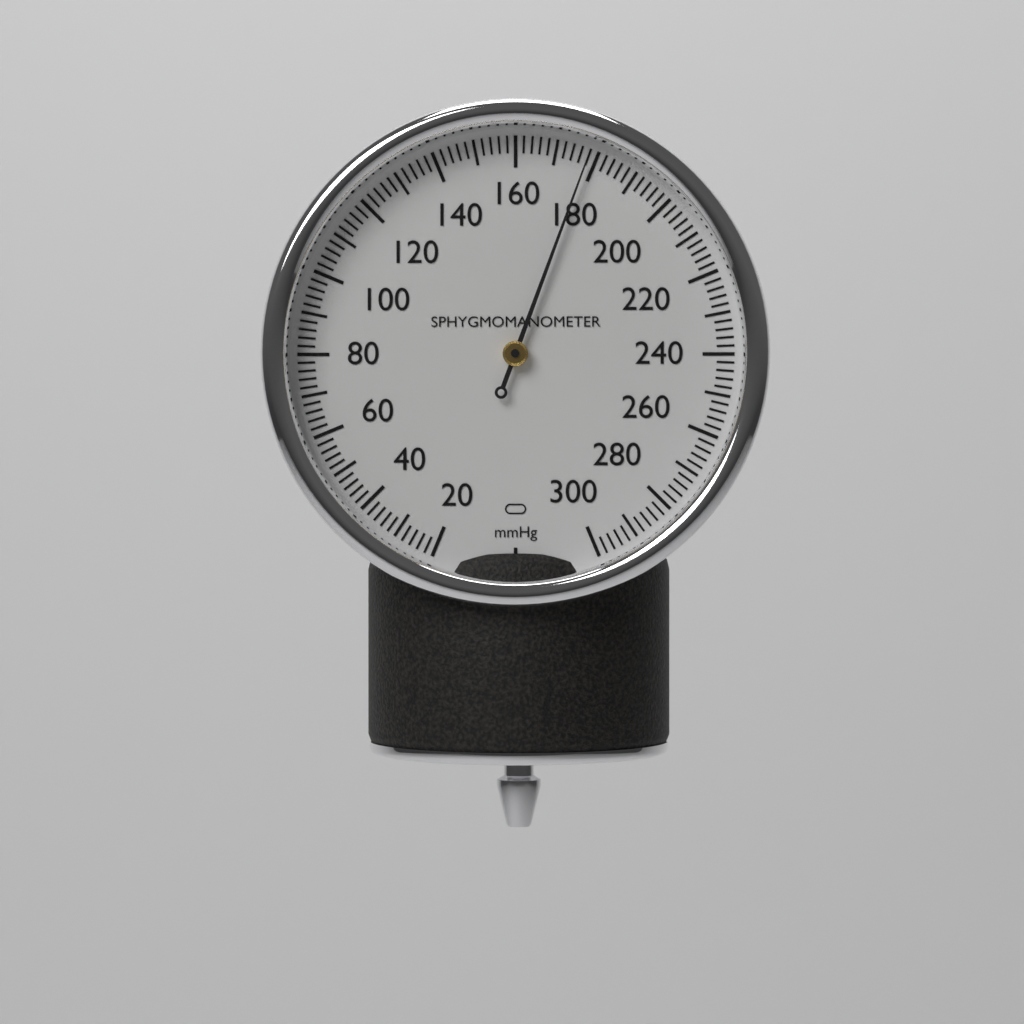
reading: 178 mmHg
